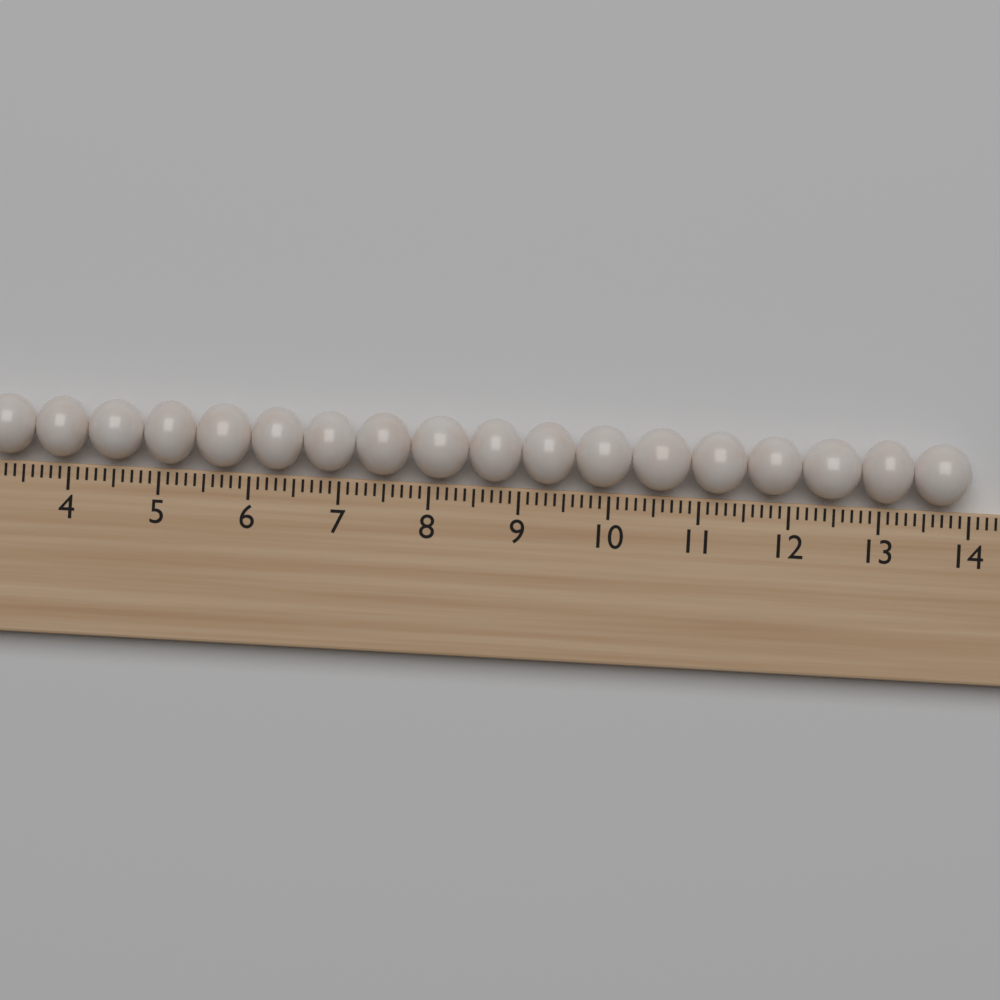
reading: 14.0 (no unit)
